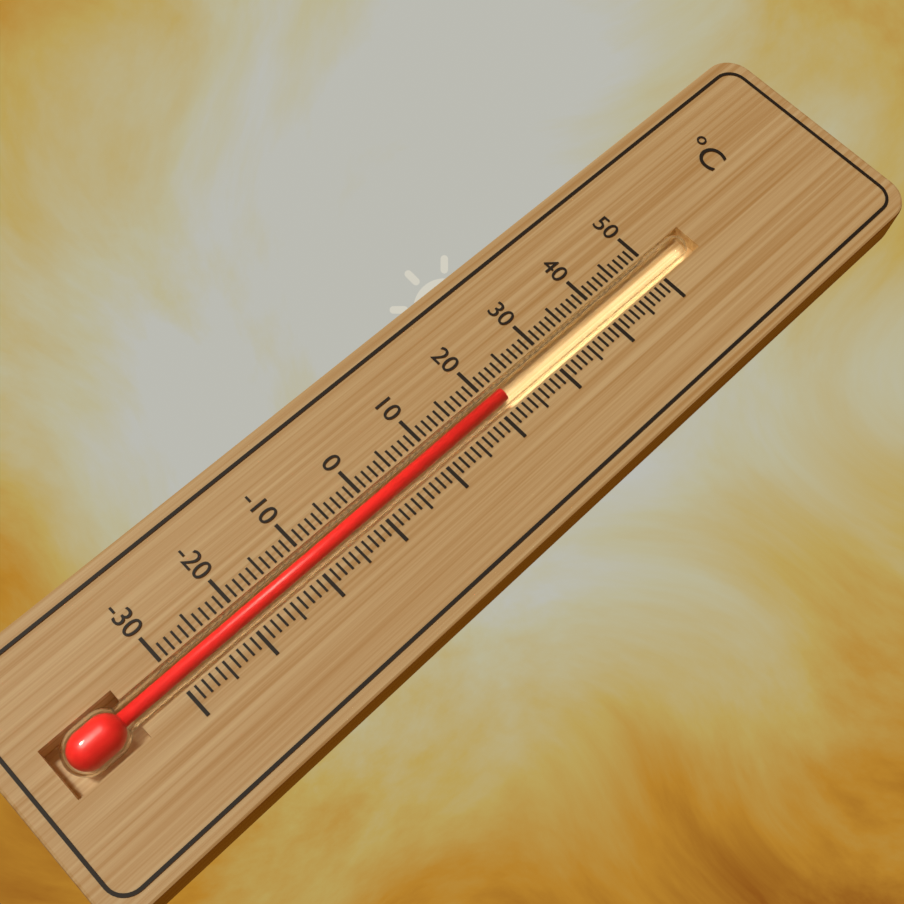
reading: 22 °C
